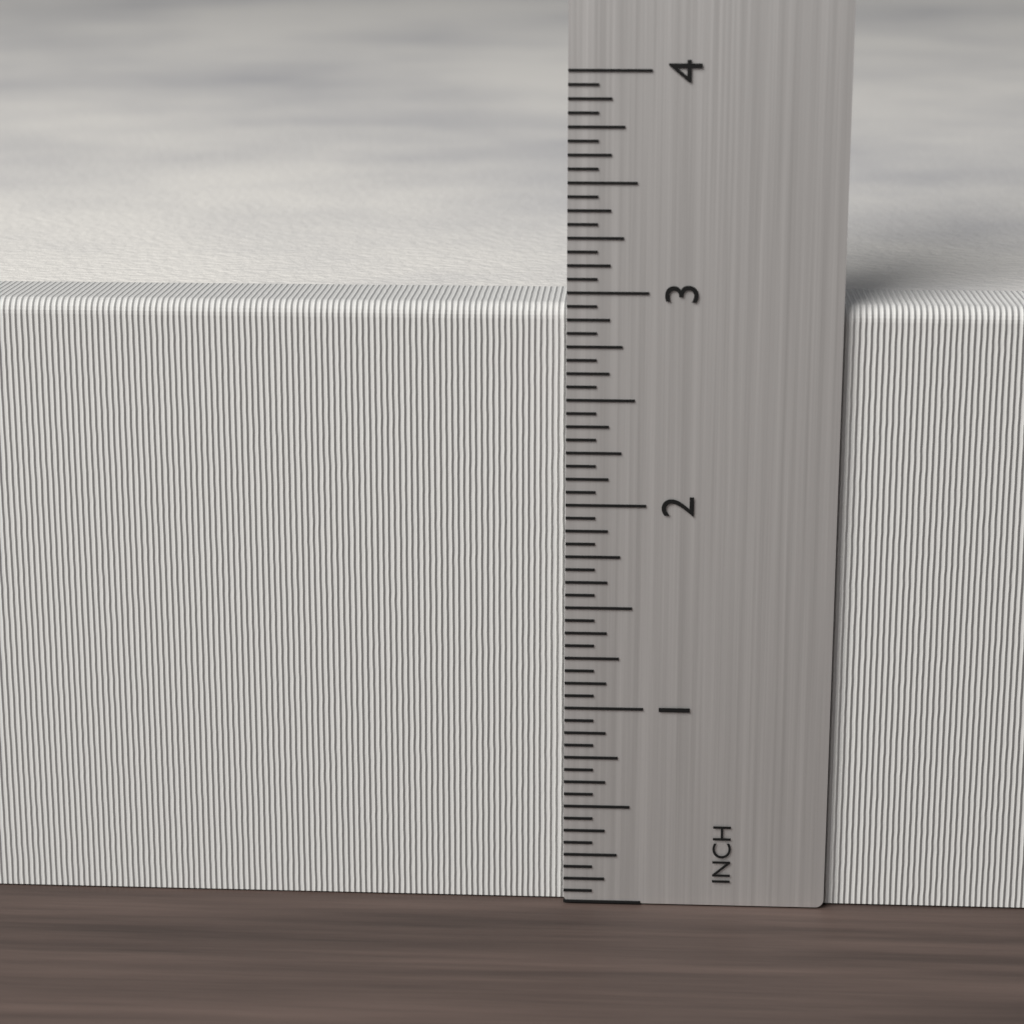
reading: 2.9375 inch
